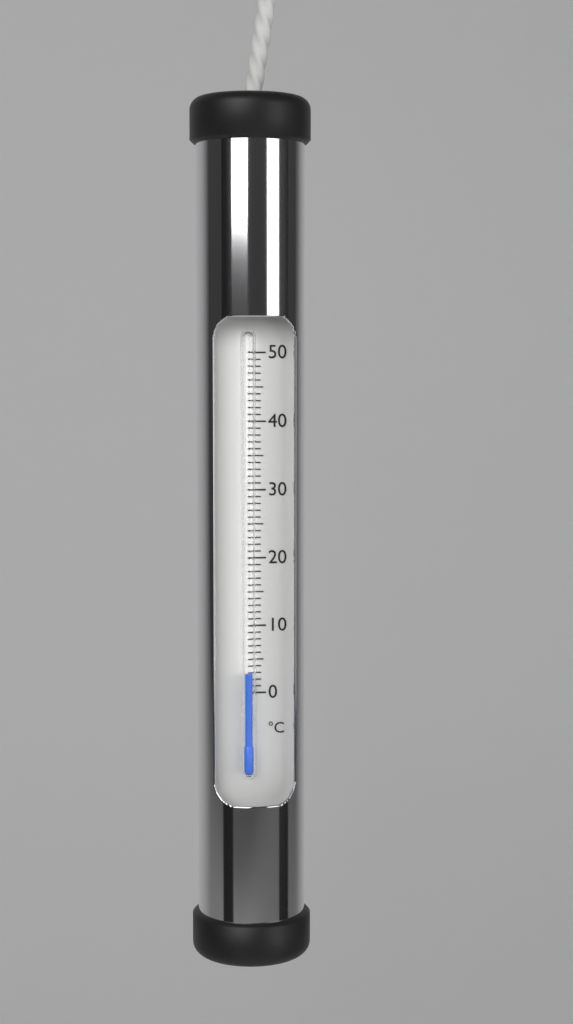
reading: 3 °C
